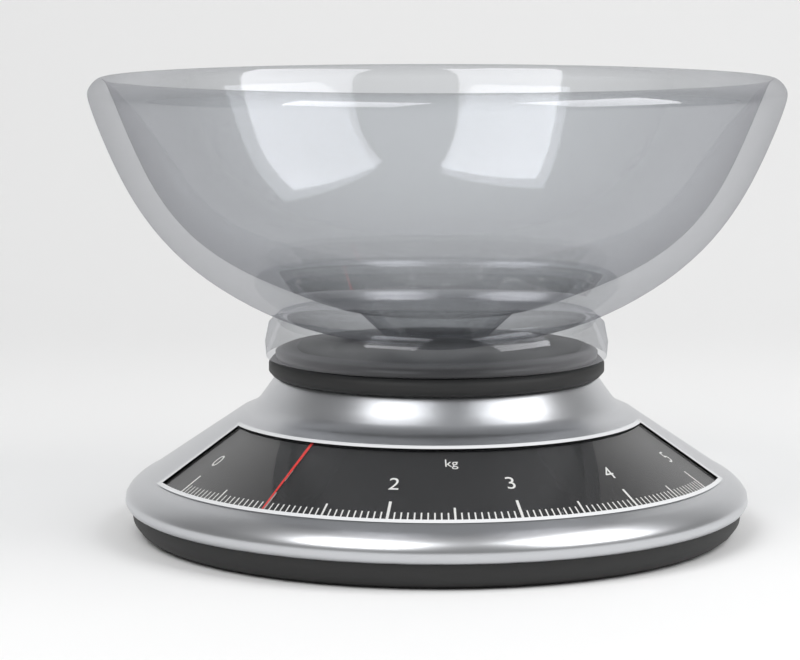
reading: 1.00 kg
